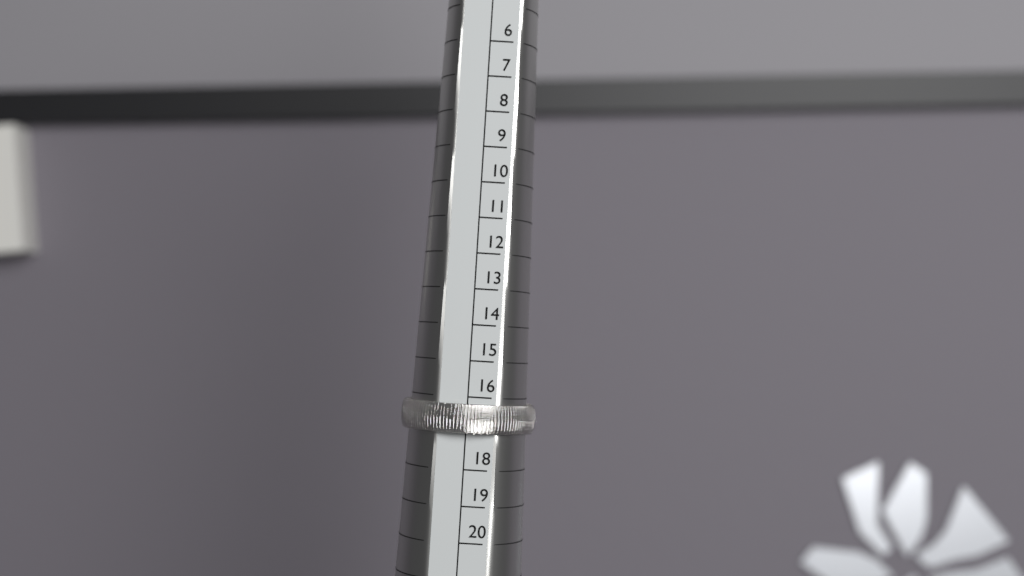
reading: 17 (no unit)
